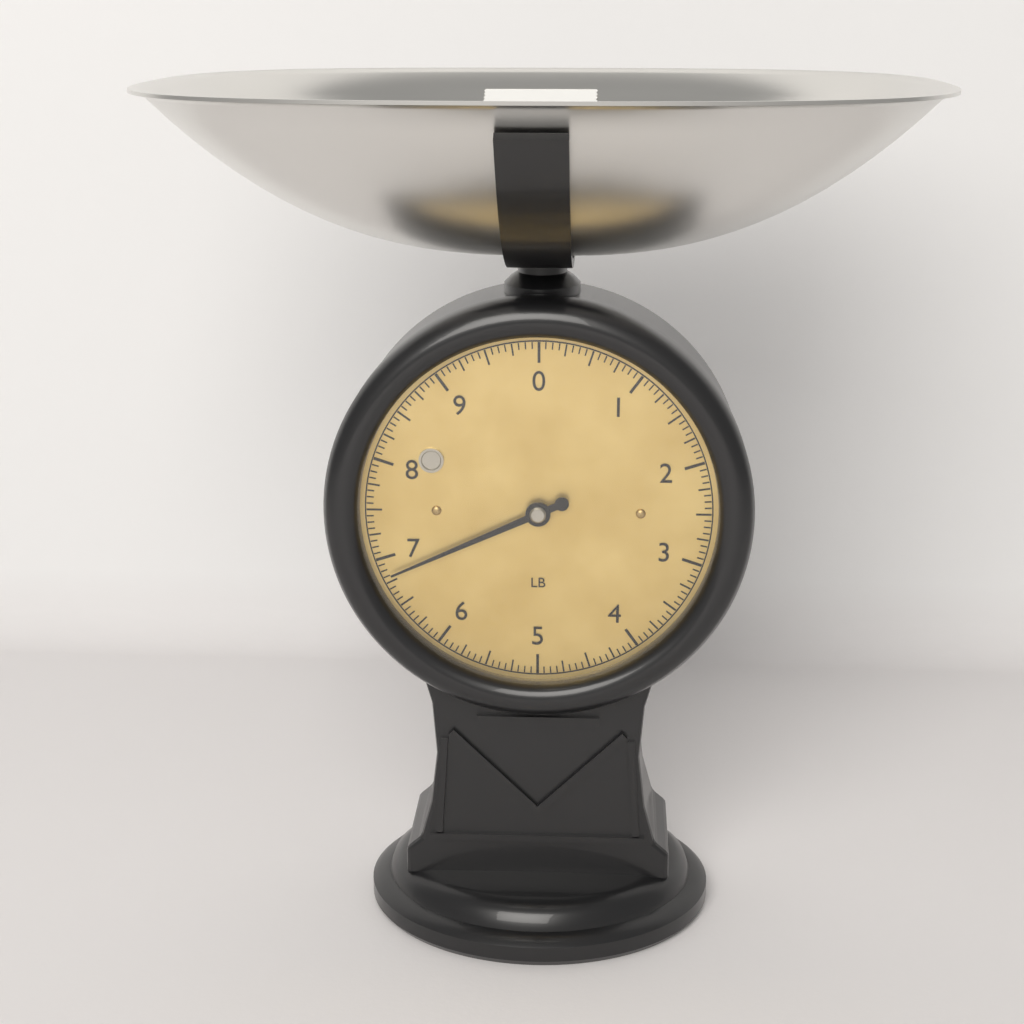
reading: 6.8125 lb
